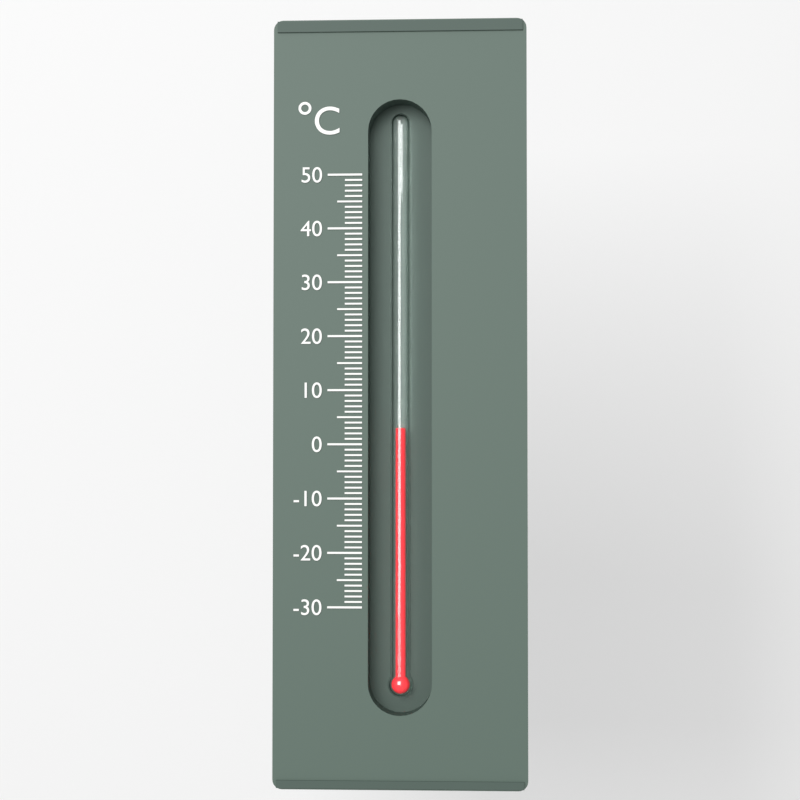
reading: 3 °C
